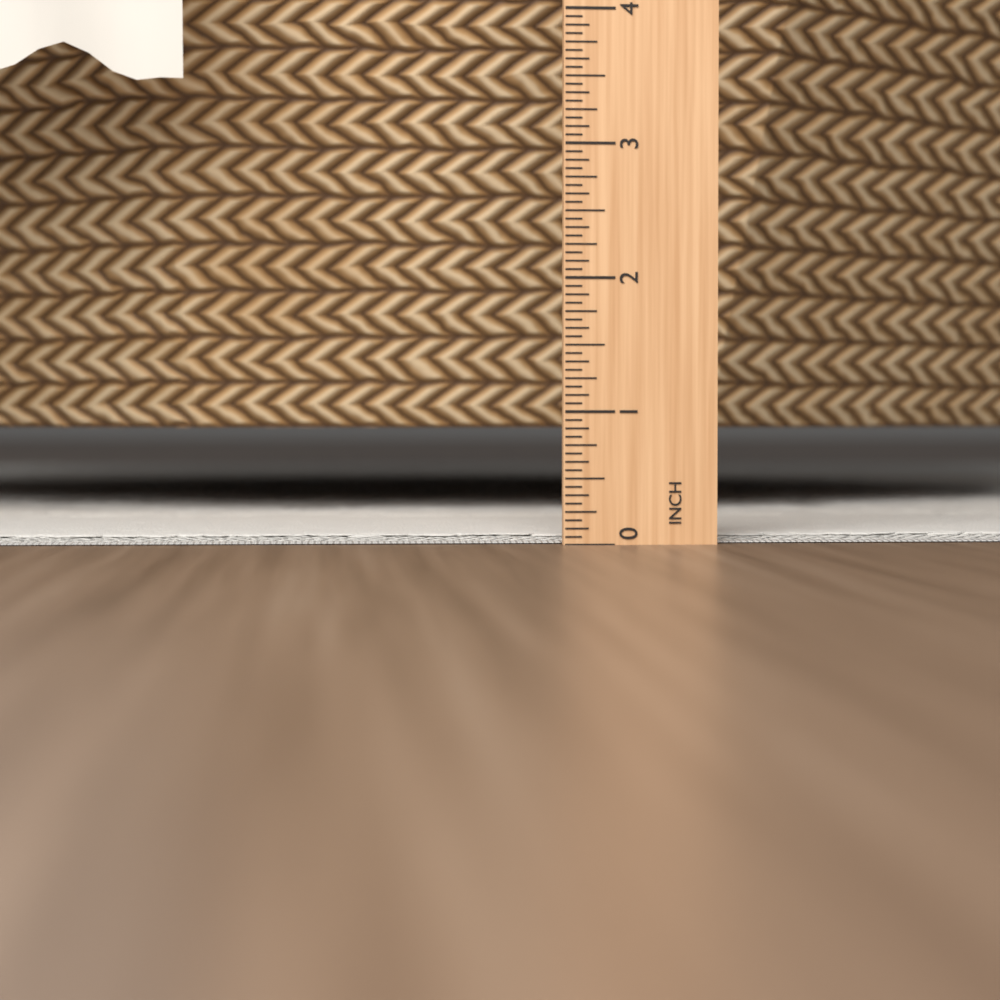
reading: 0.0625 in
